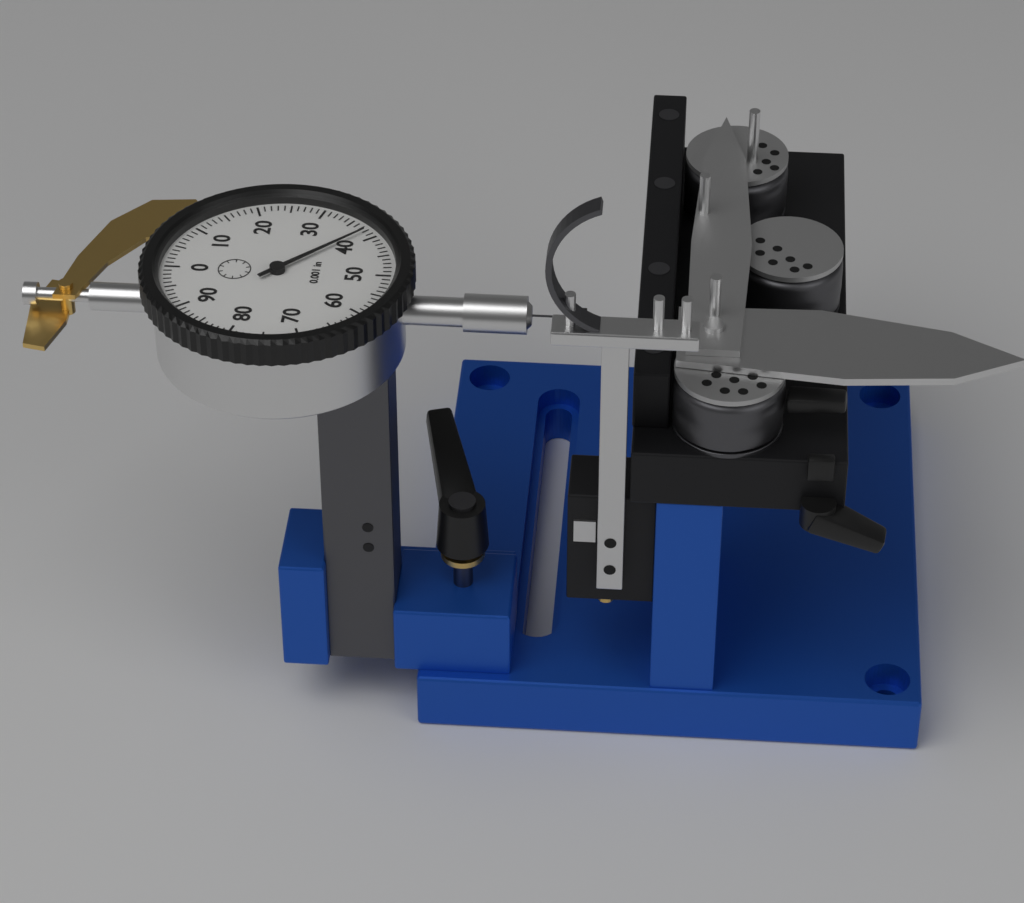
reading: 0.038 in
